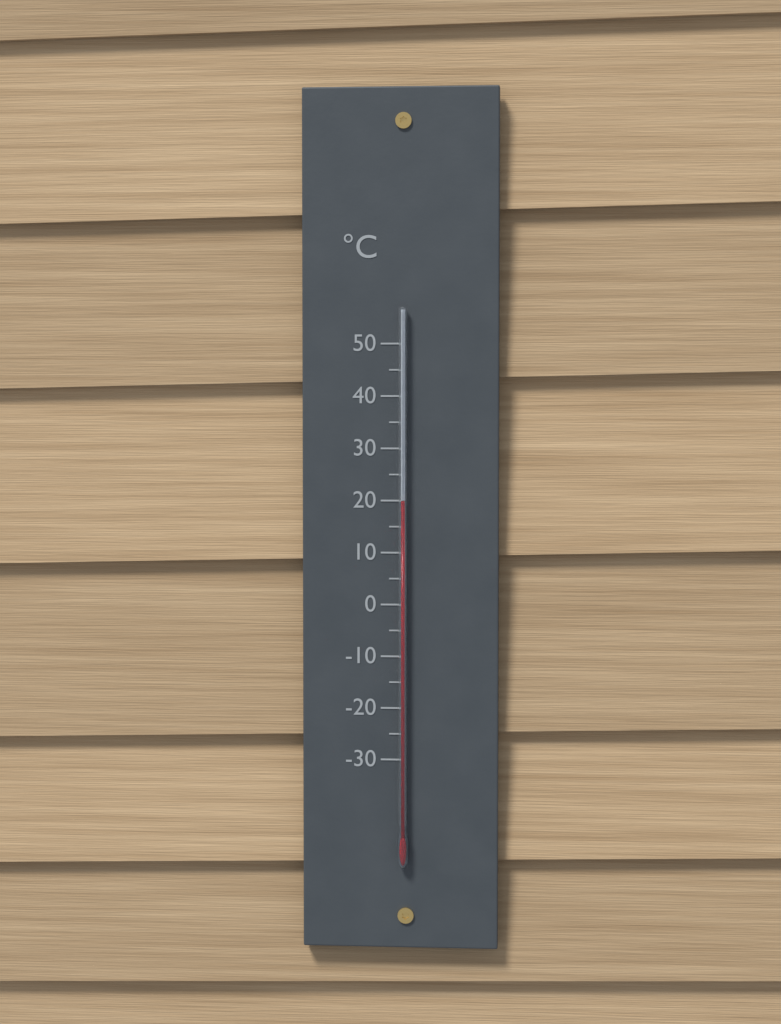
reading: 20 °C
